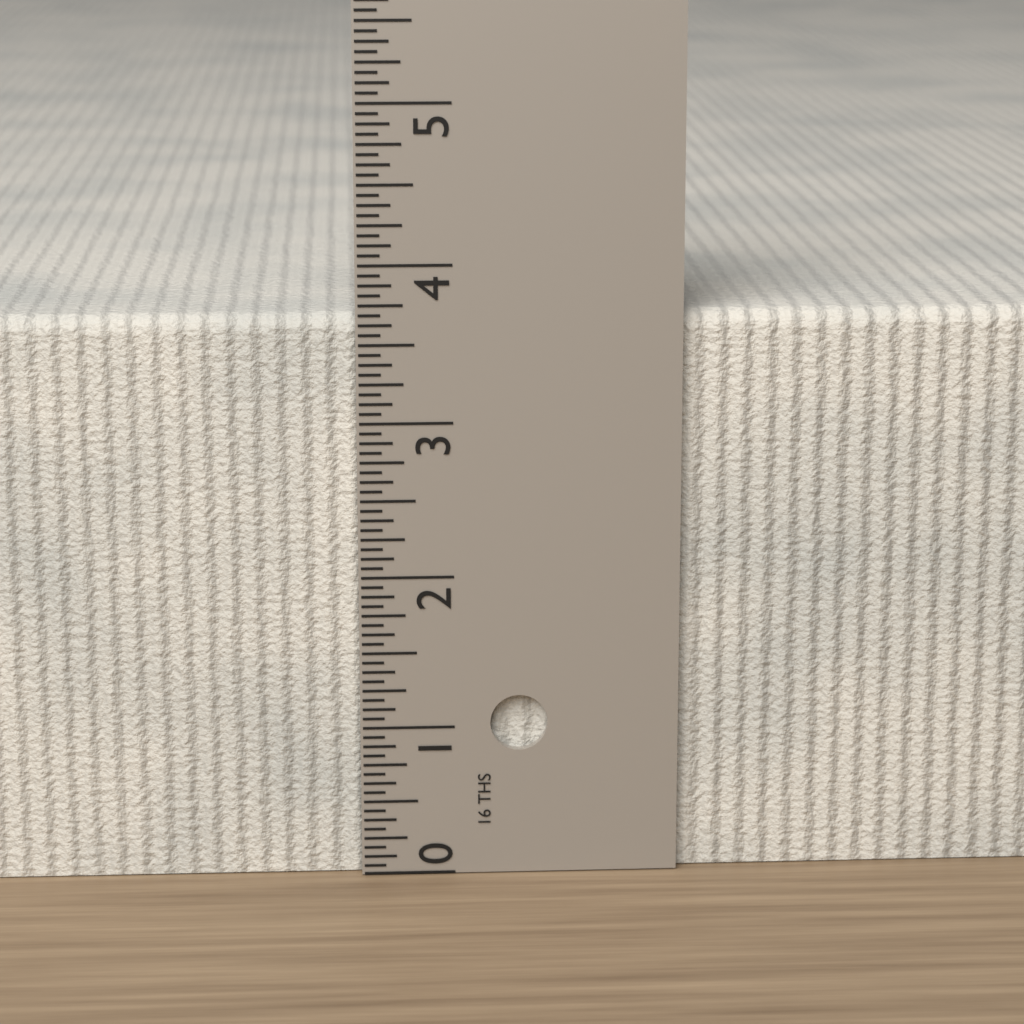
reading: 3.6875 in
